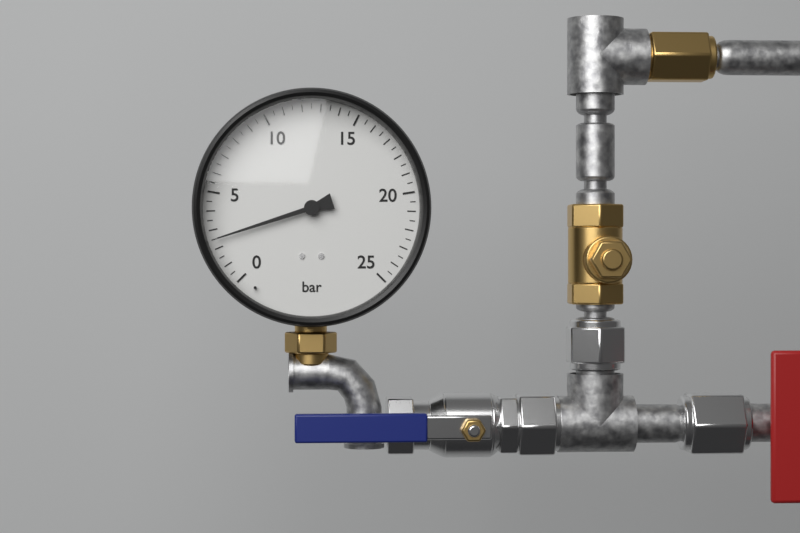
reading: 2.5 bar
